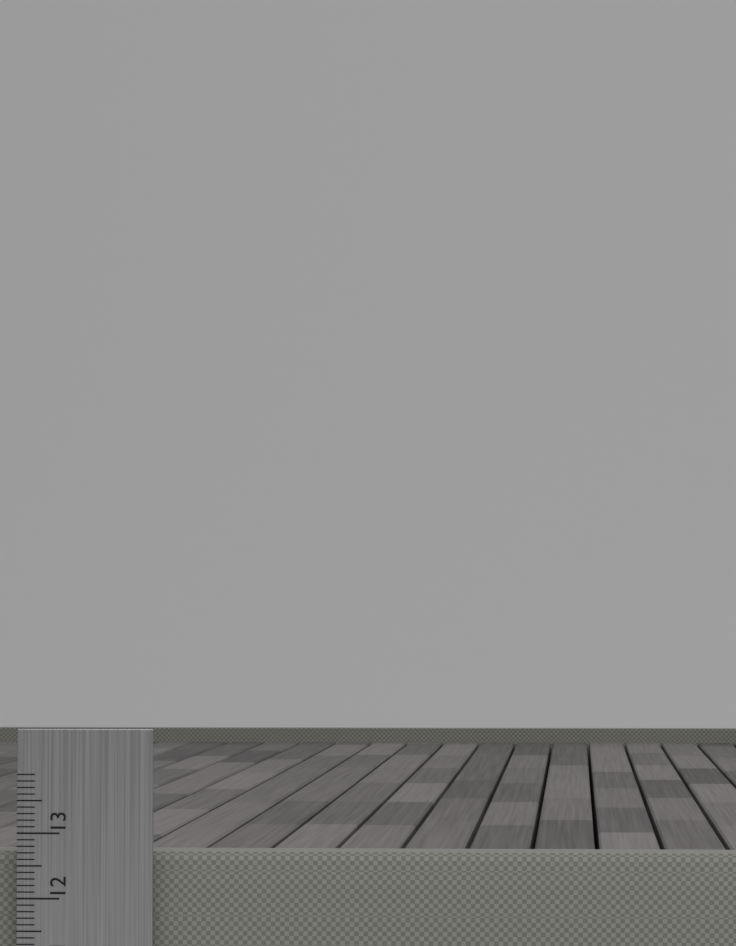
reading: 12.7 cm
